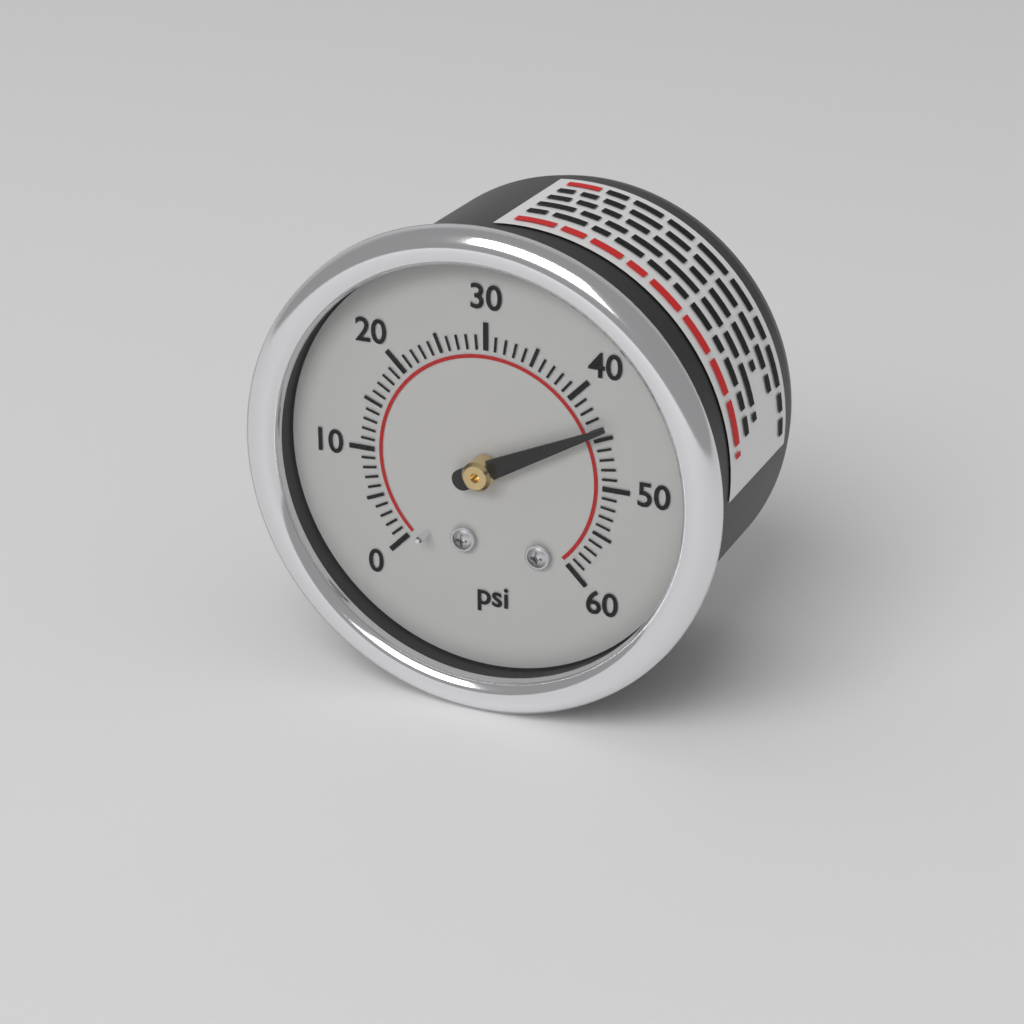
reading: 44 psi
